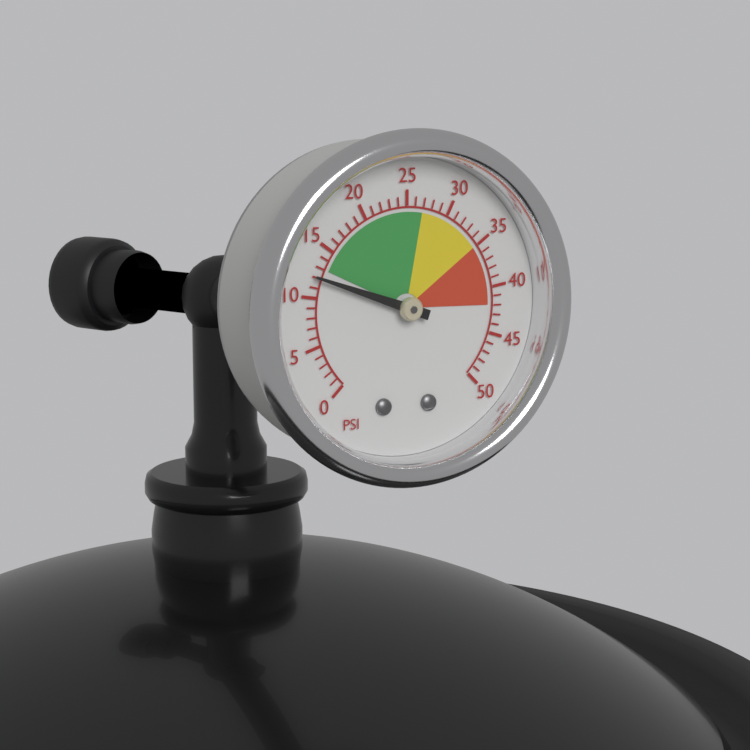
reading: 12 psi
